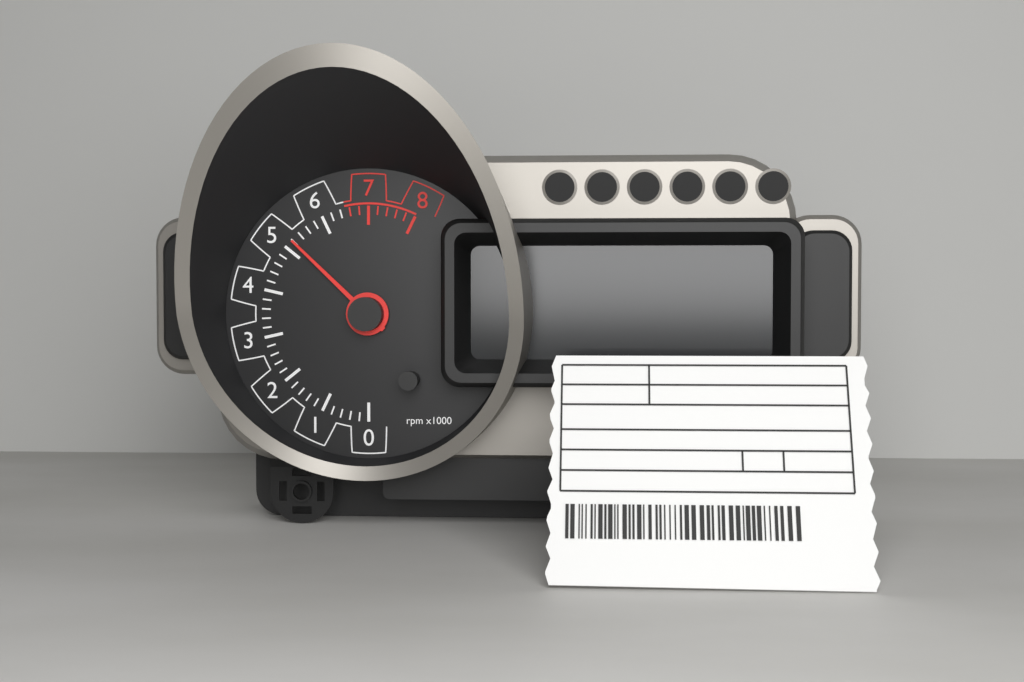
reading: 5.2 rpm x1000
